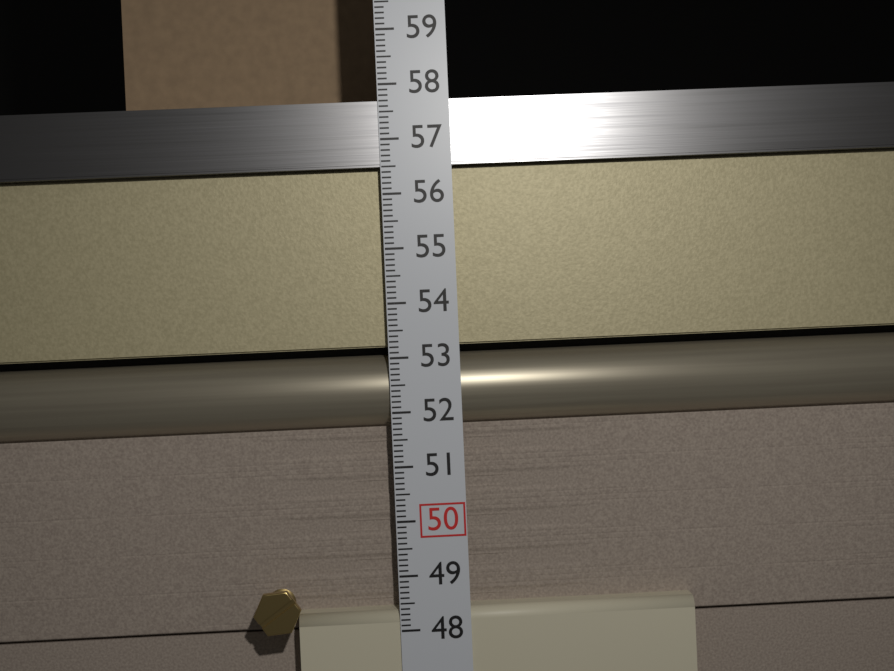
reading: 57.7 (no unit)
